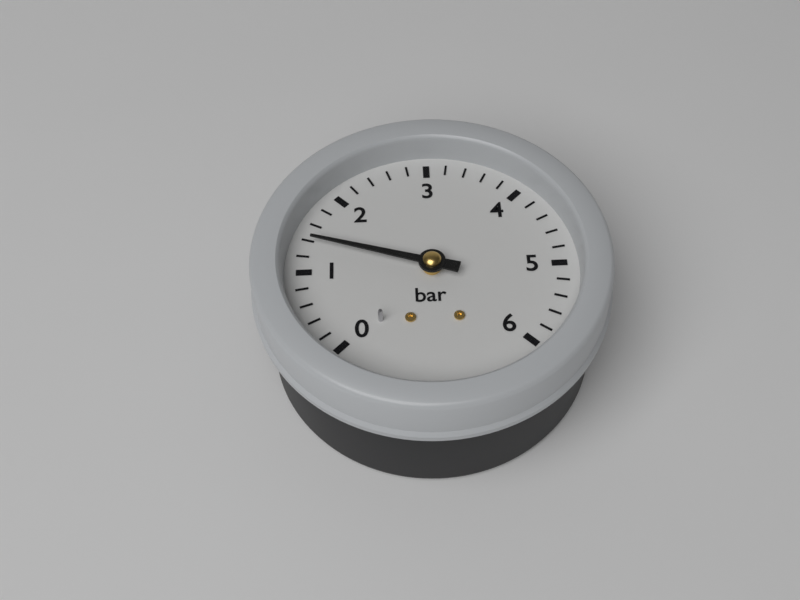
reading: 1.4 bar
